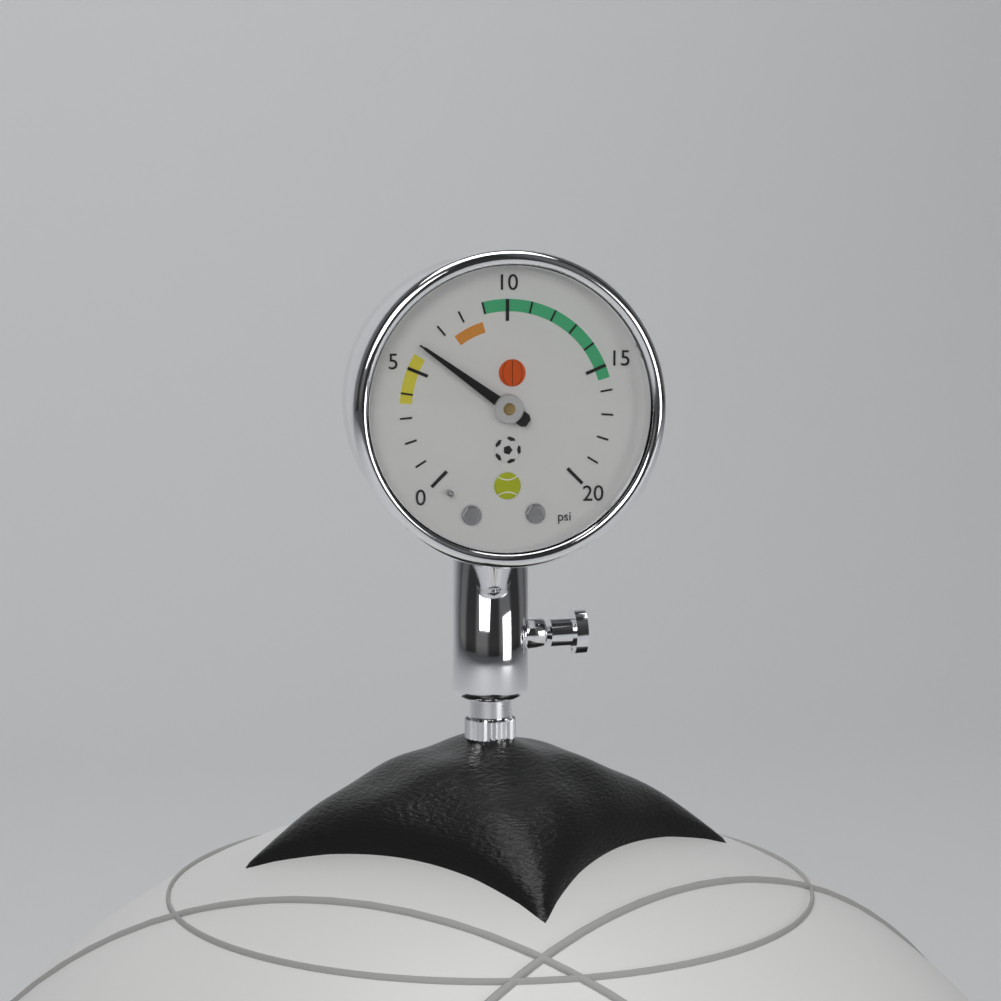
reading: 6 psi
